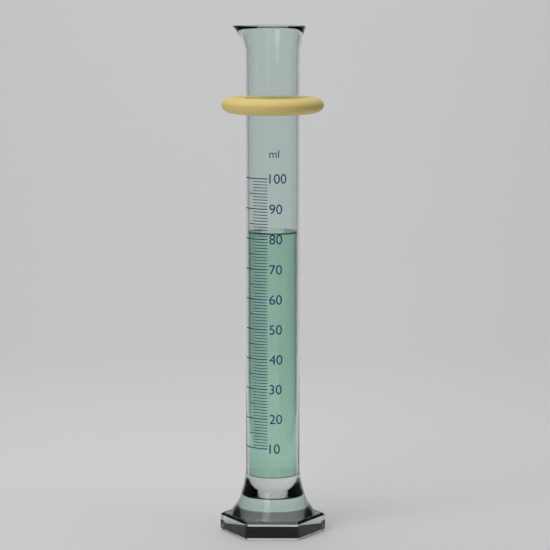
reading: 82 ml
